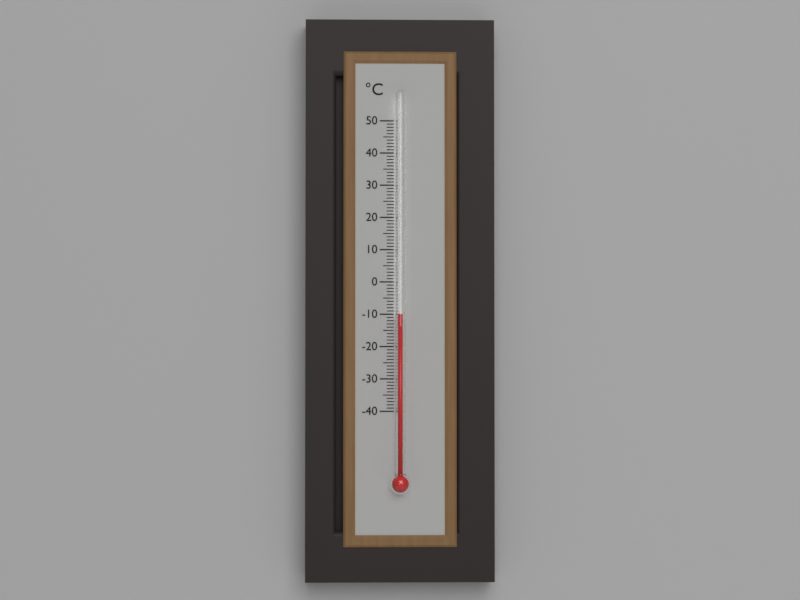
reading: -10 °C
